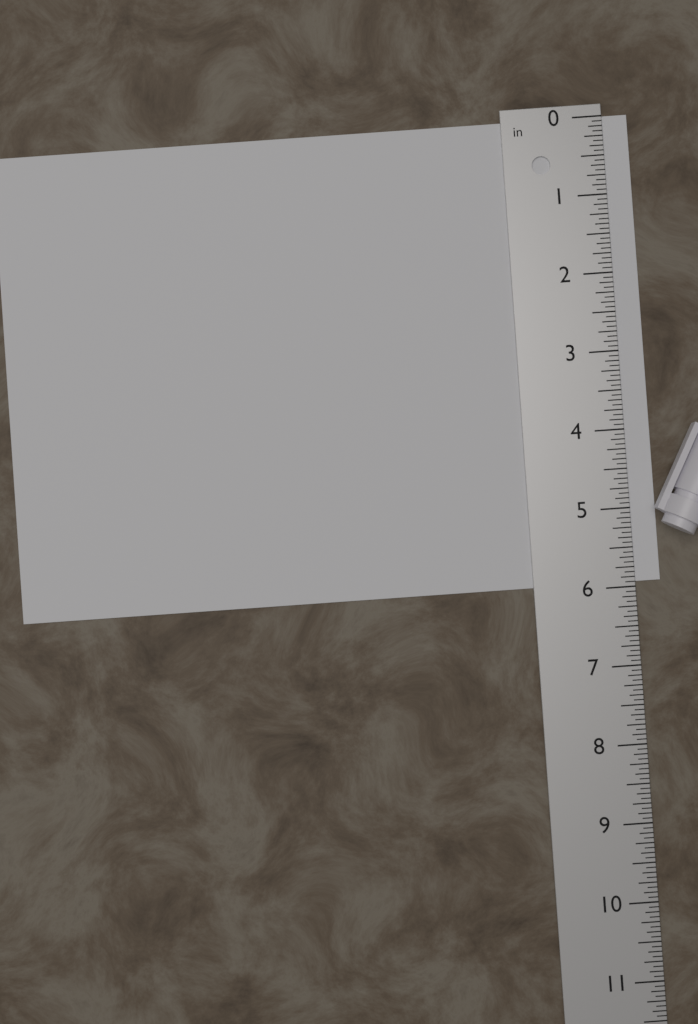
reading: 5.9375 in
